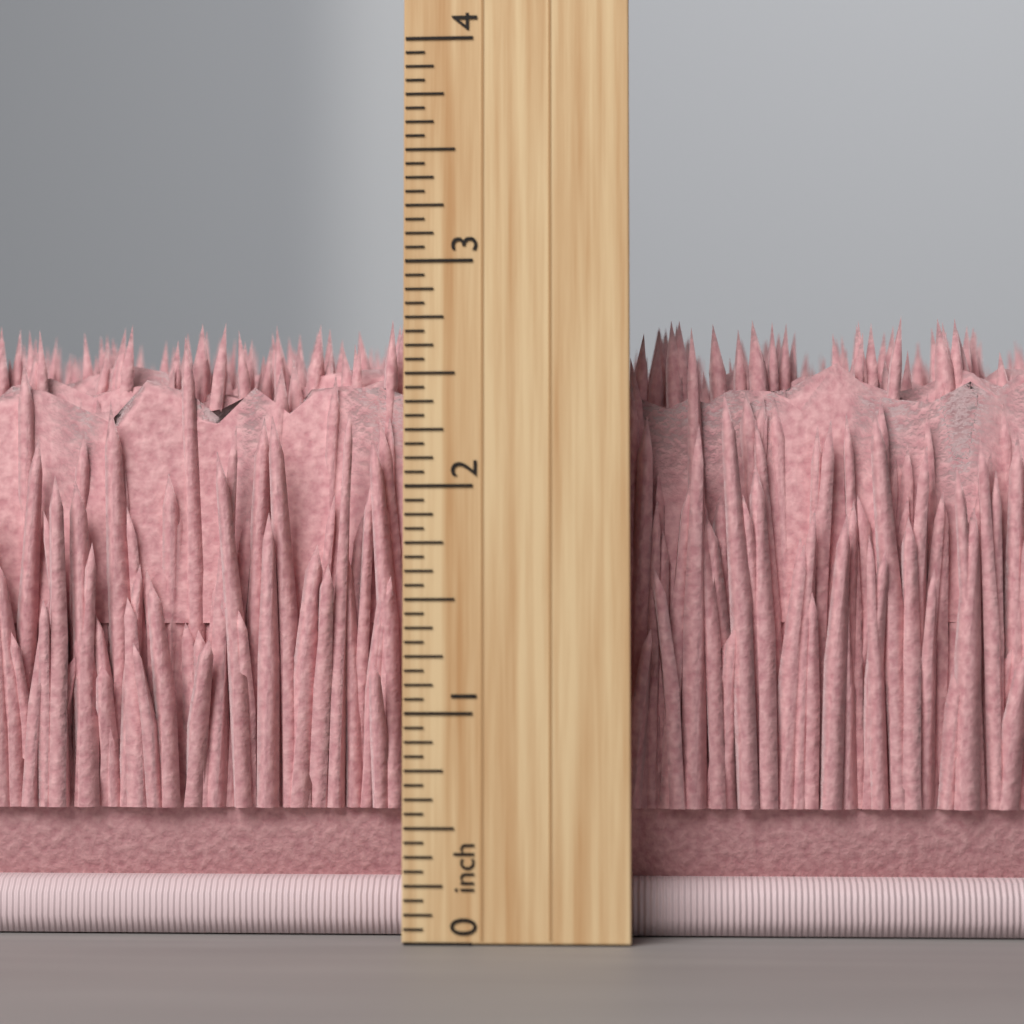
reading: 2.8125 inch
